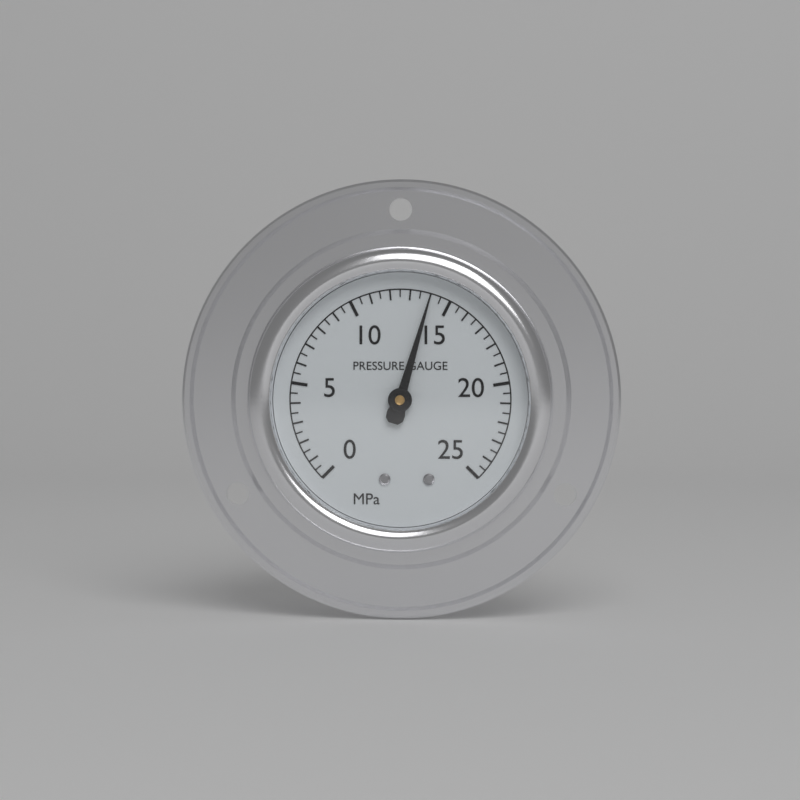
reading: 14.0 MPa
